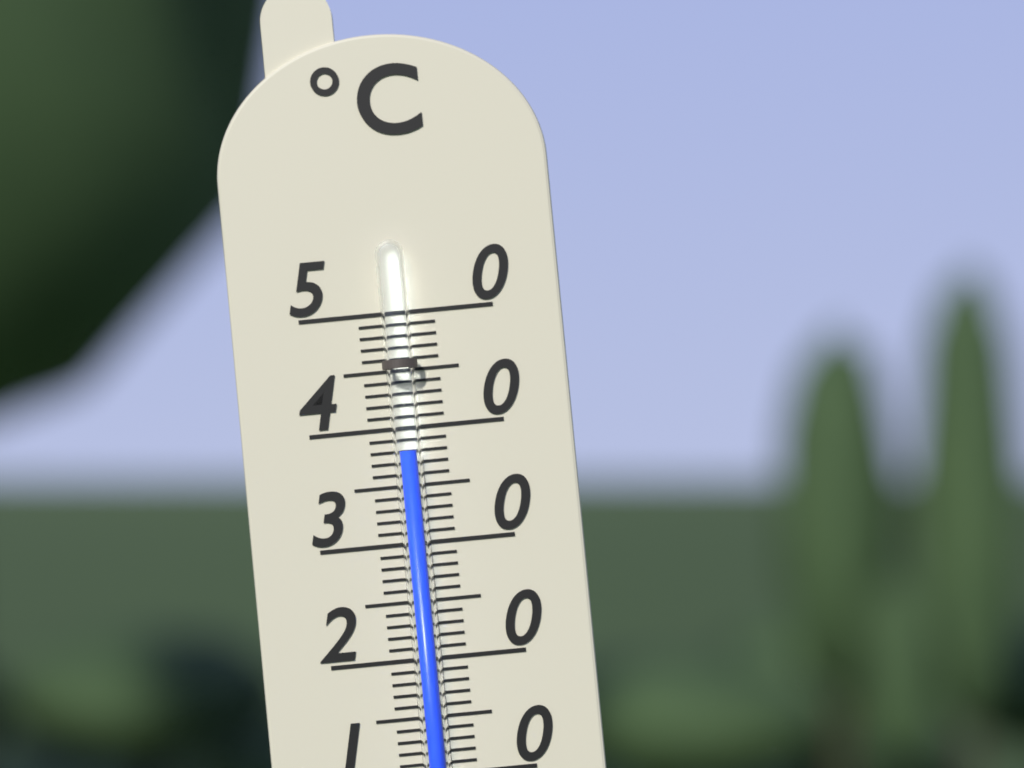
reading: 38 °C
